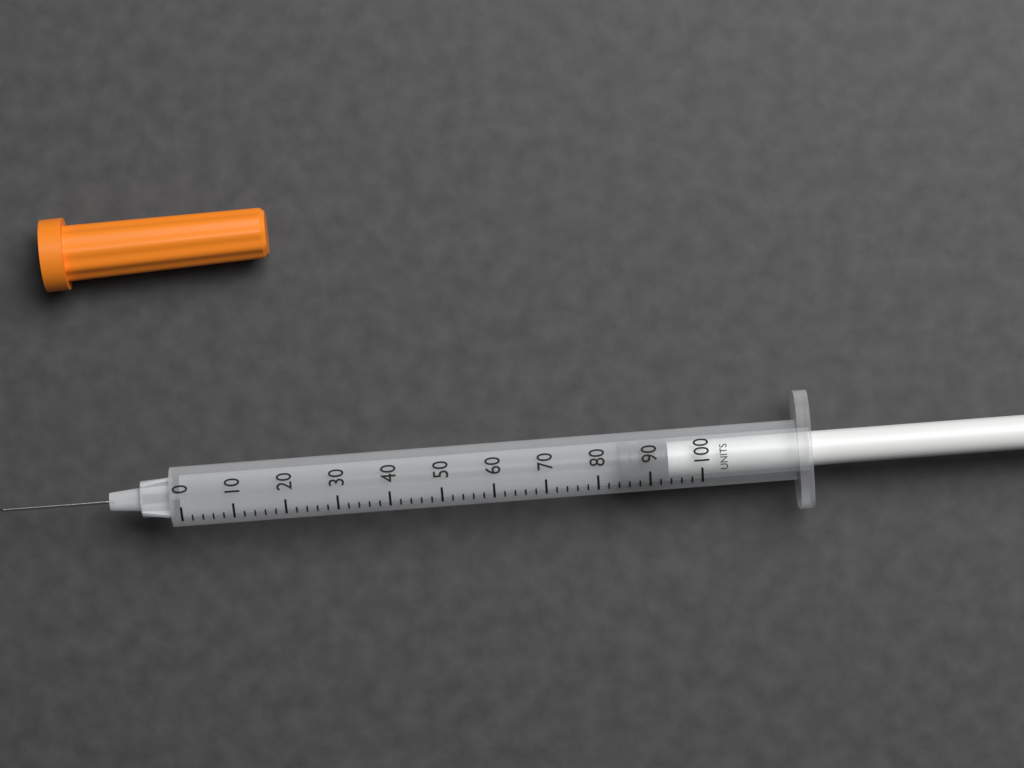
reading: 84 units
